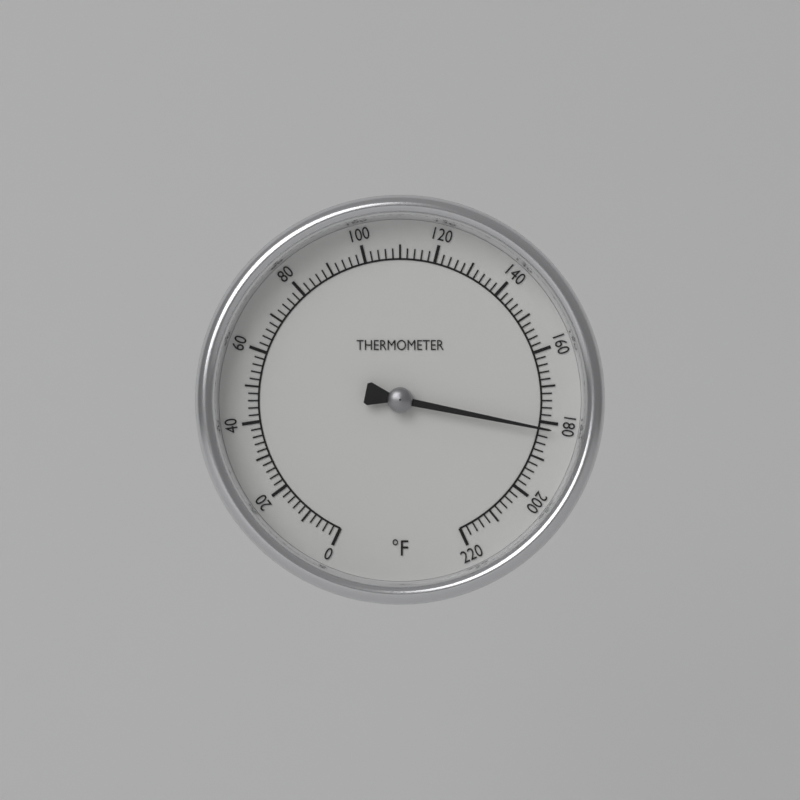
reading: 182 °F
